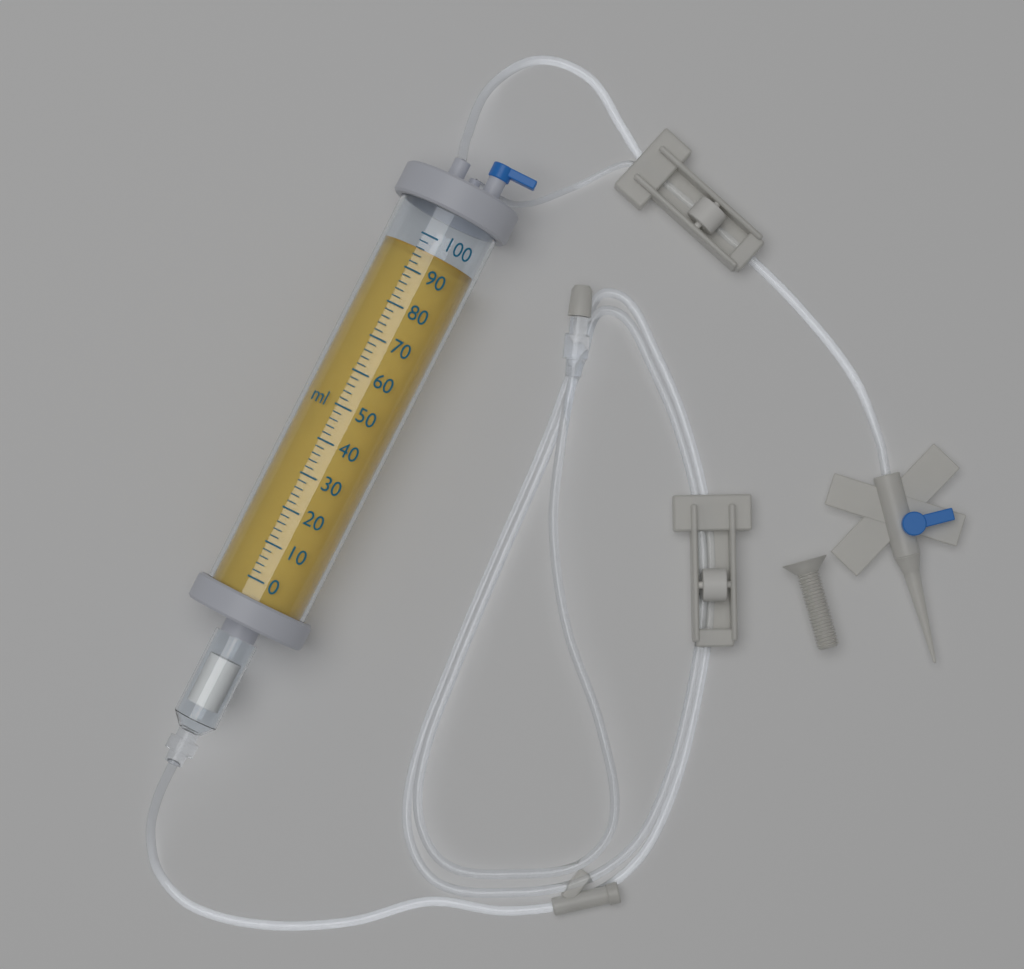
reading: 96 ml
